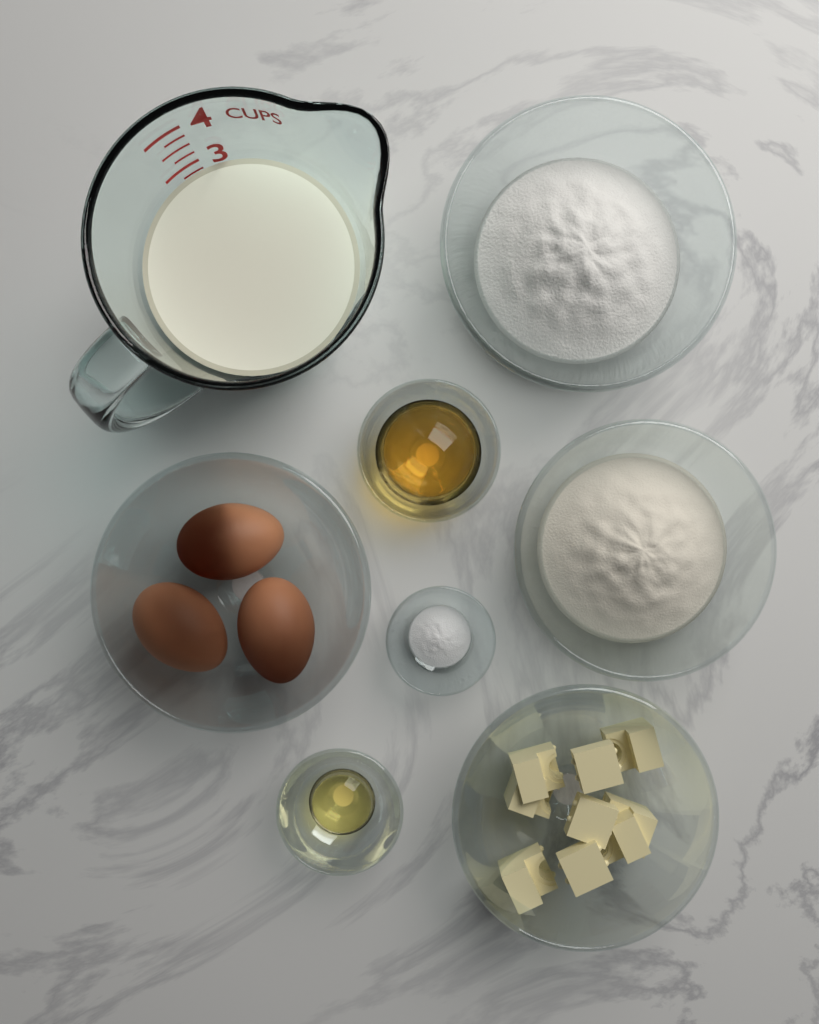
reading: 2.75 cups
